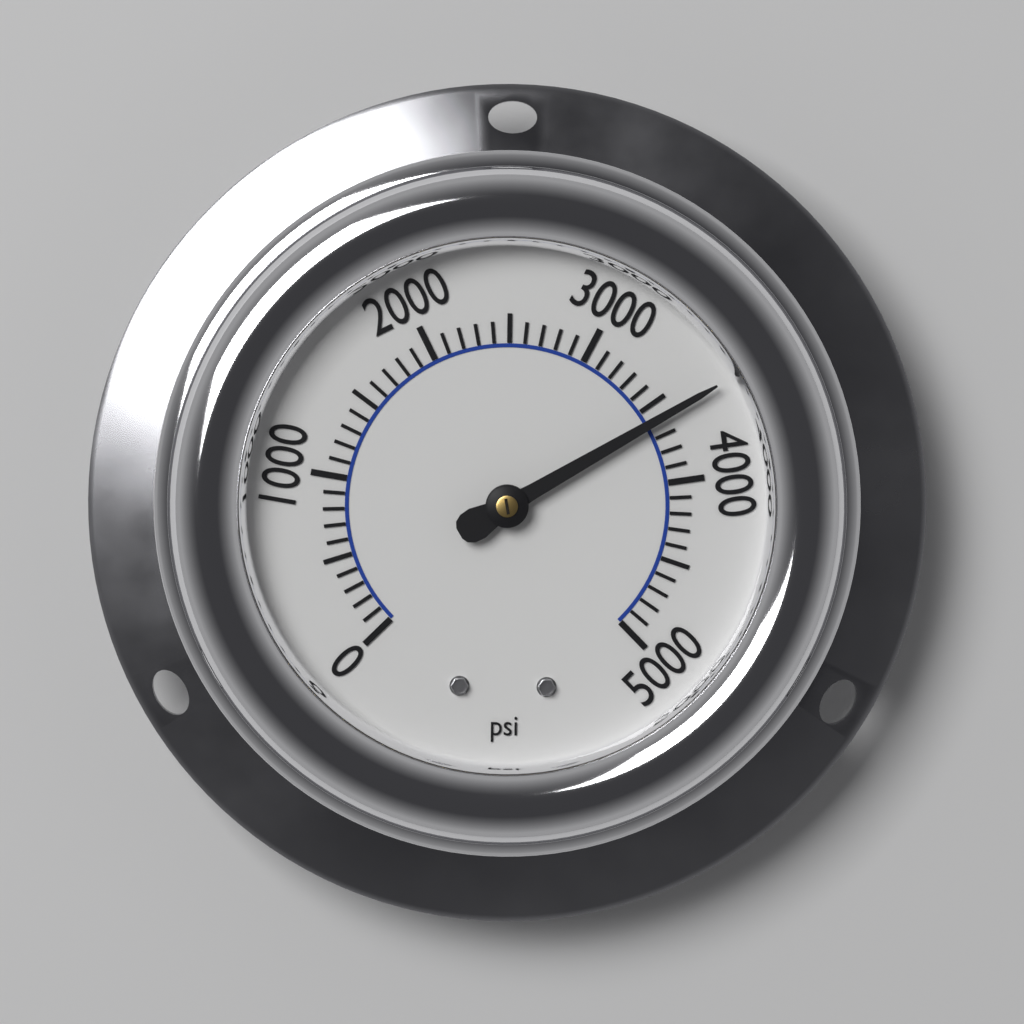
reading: 3600 psi
